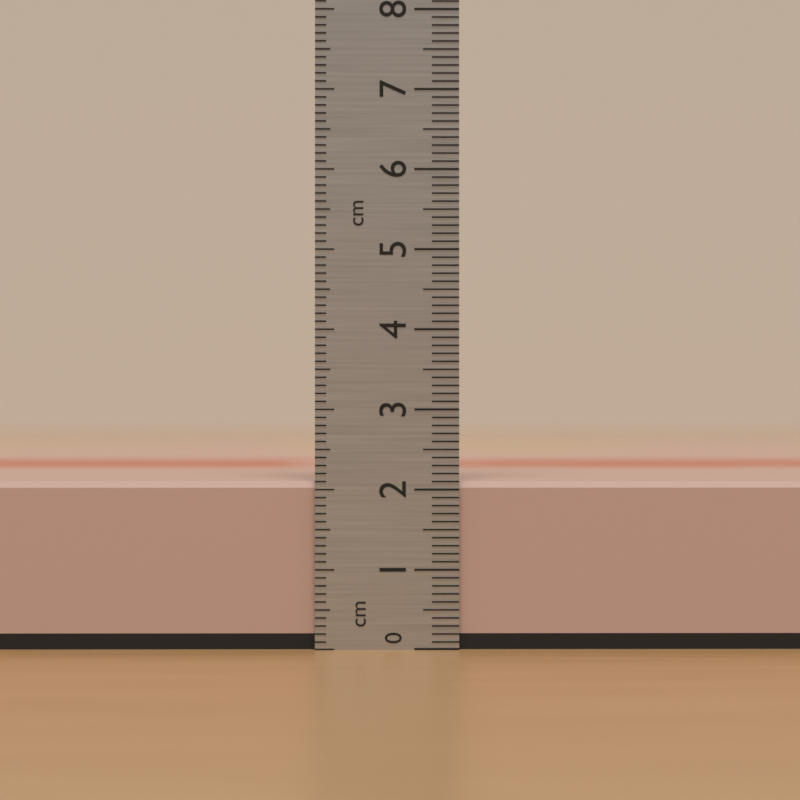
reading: 2.1 cm
